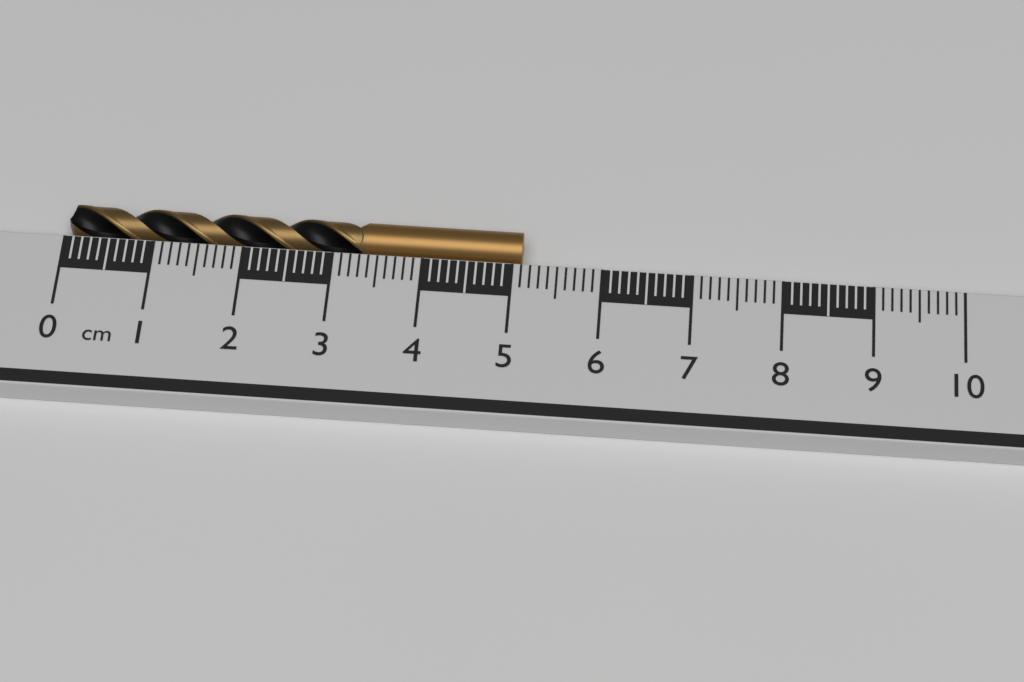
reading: 5.1 cm
